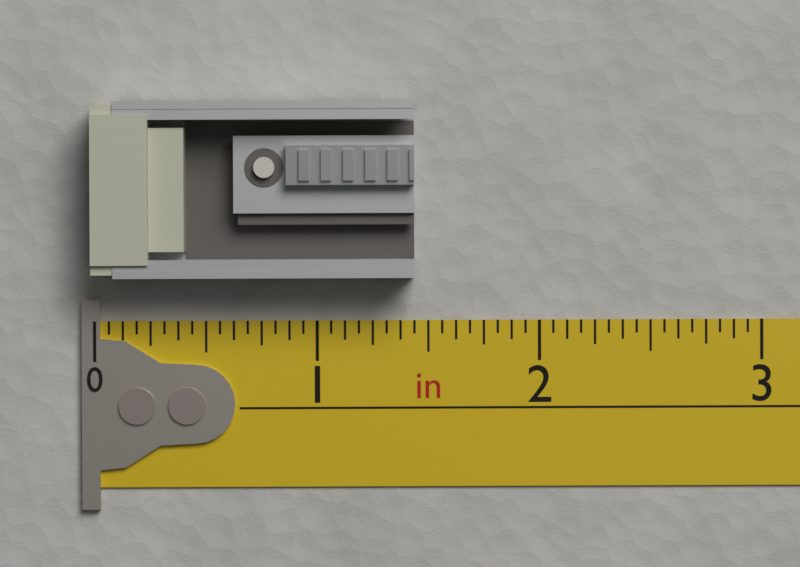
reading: 1.4375 in
